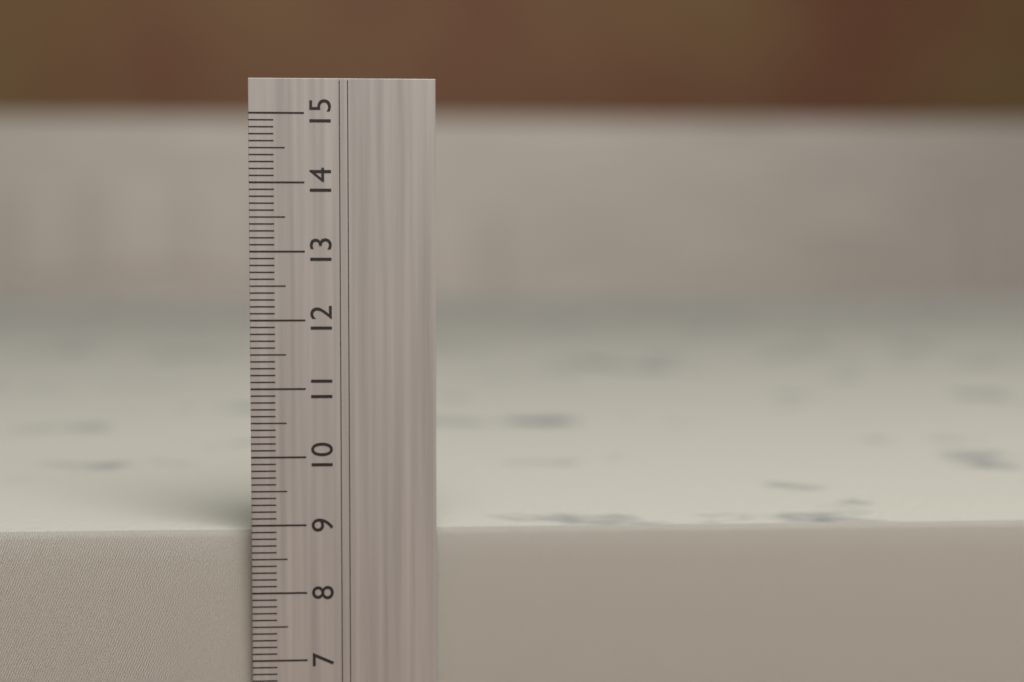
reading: 8.9 cm
